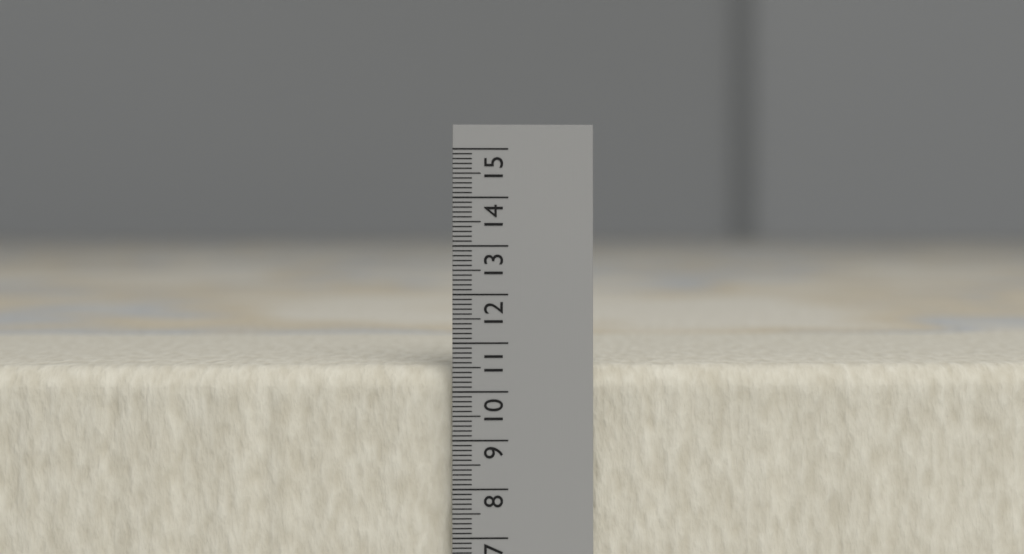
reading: 10.5 (no unit)
